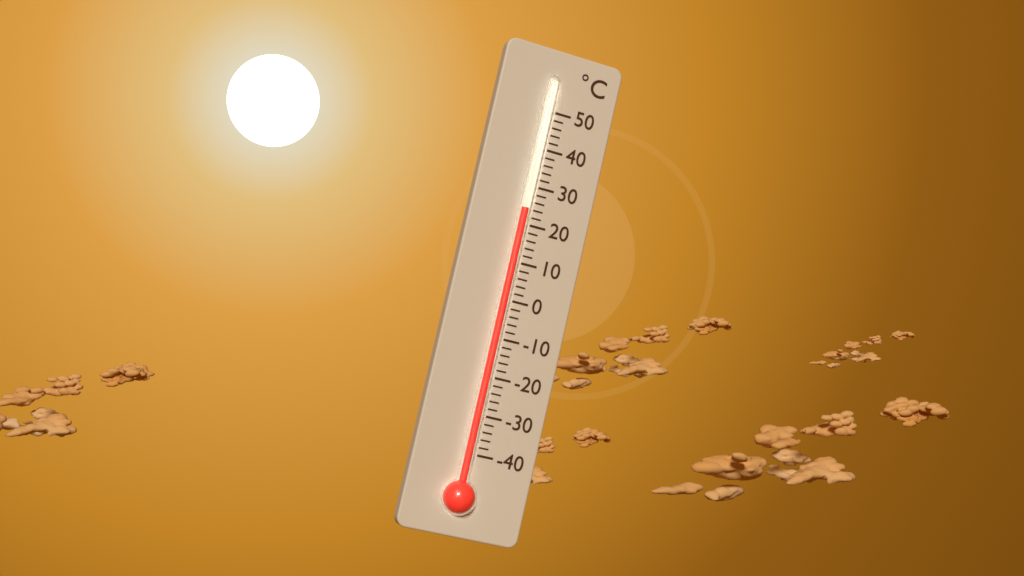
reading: 24 °C
